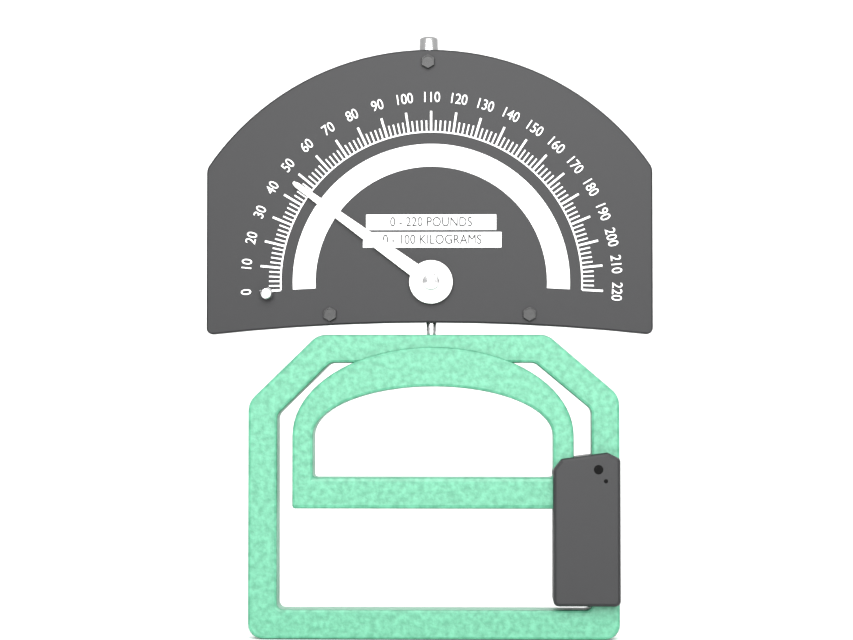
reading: 46 lb
